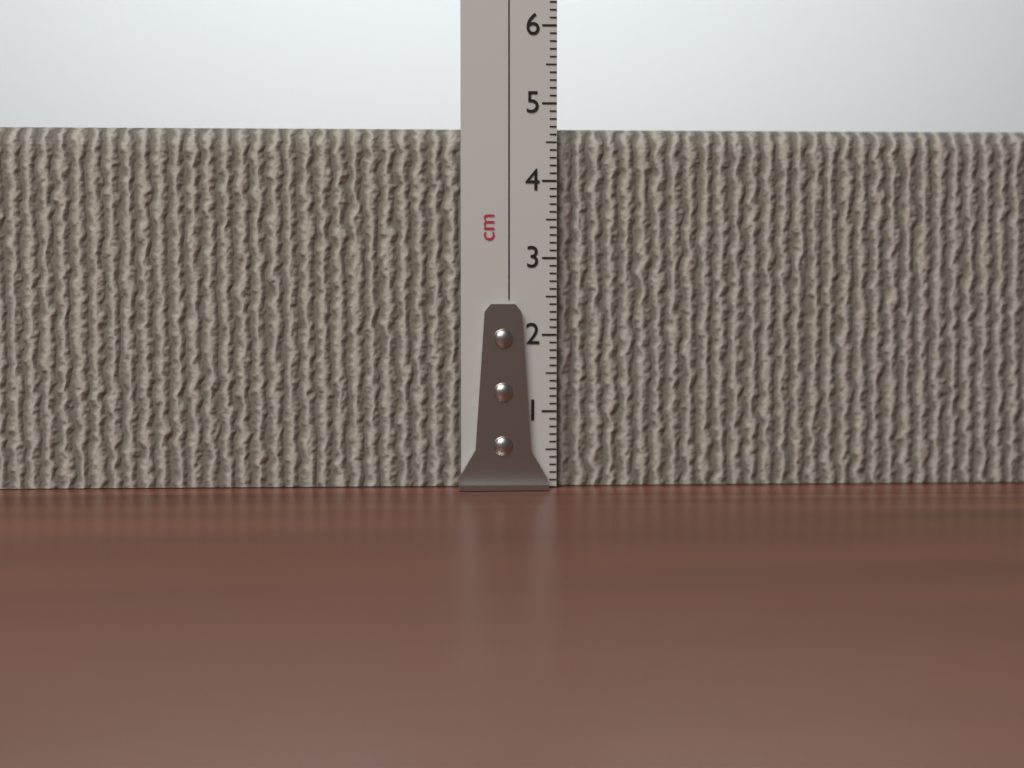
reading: 4.7 cm
